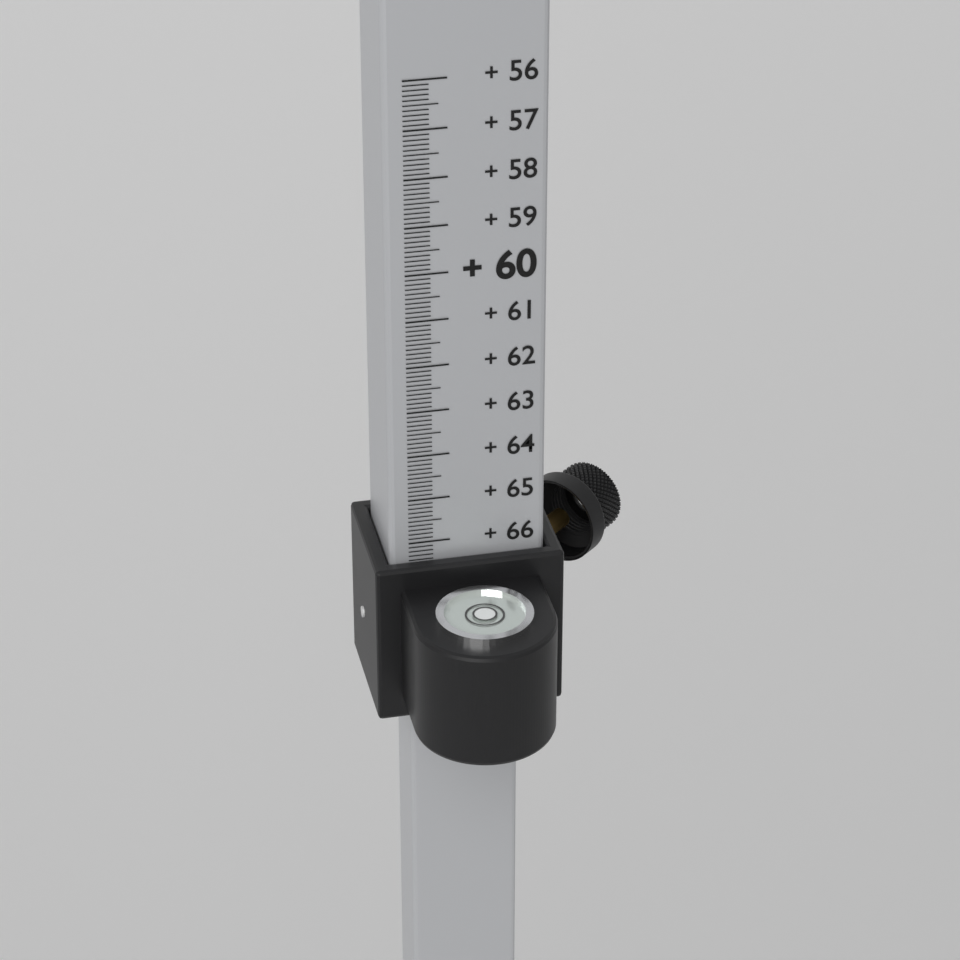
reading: 66.4 (no unit)
